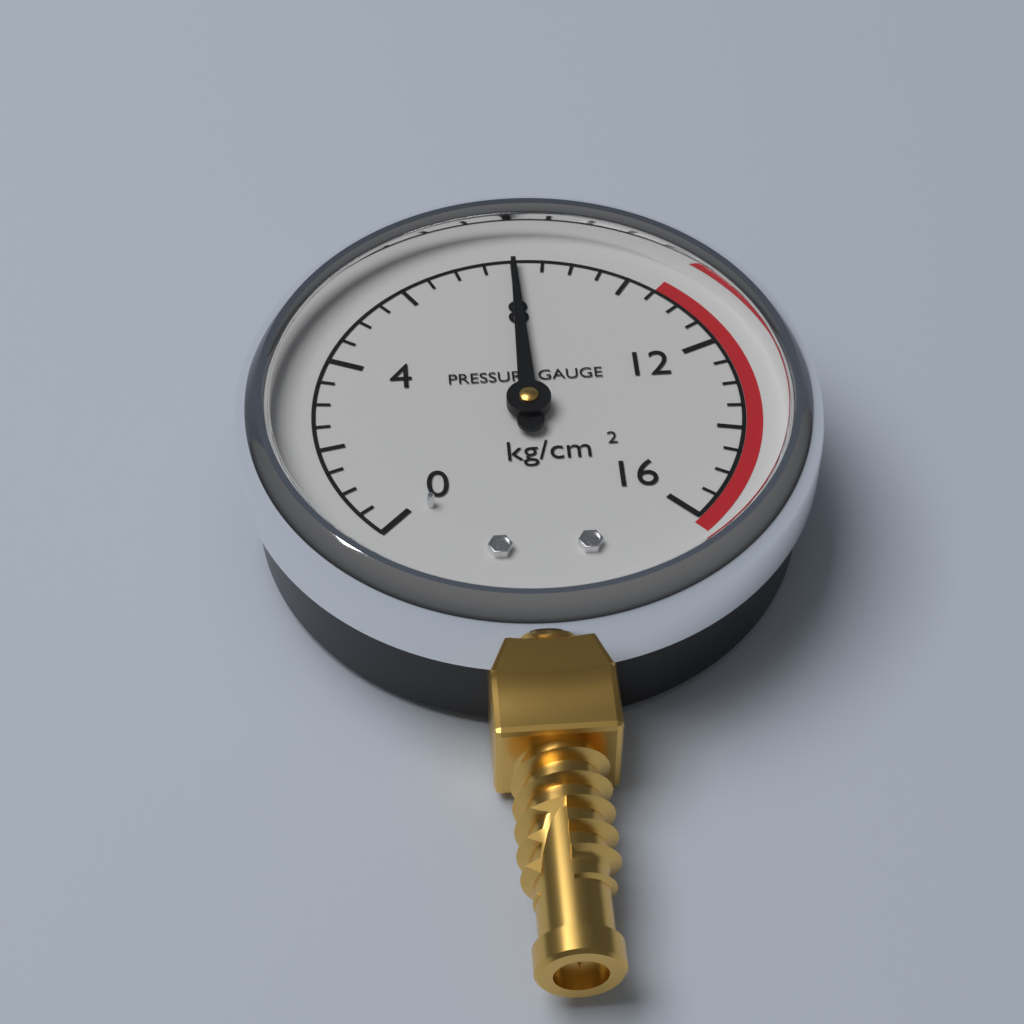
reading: 8.0 kg/cm²
